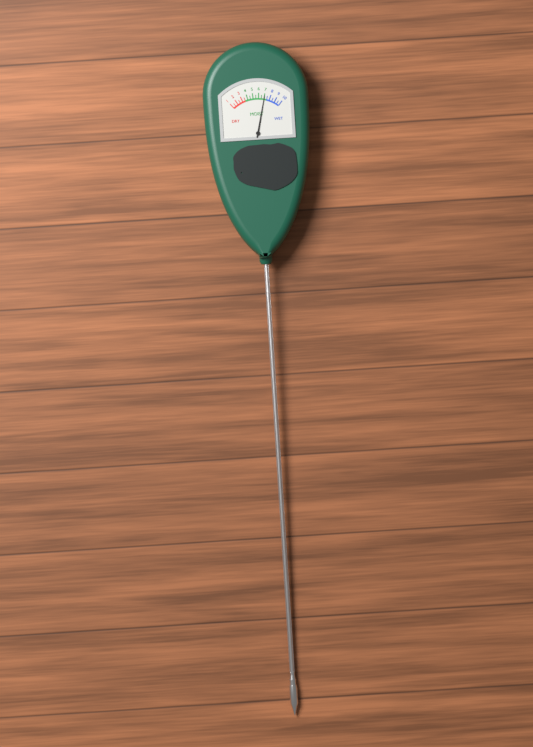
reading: 7.0 (no unit)
